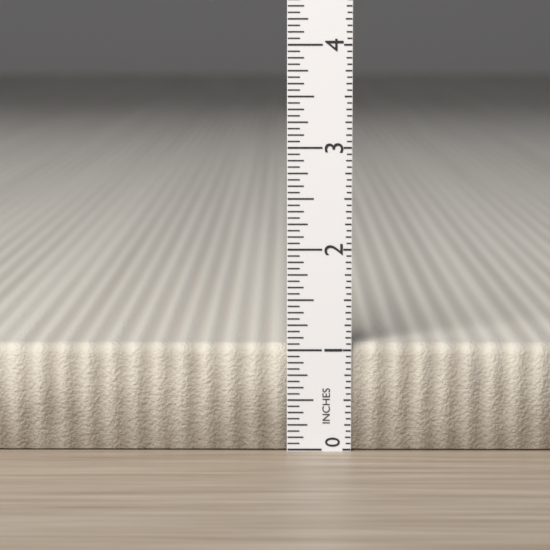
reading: 1.0625 in
